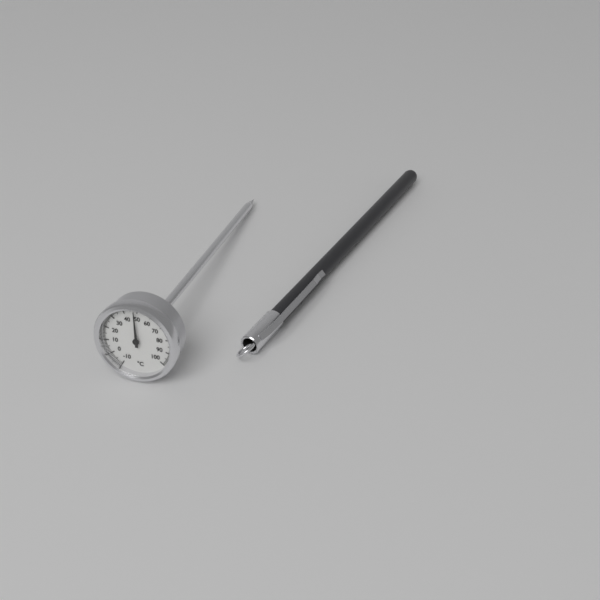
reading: 48 °C
